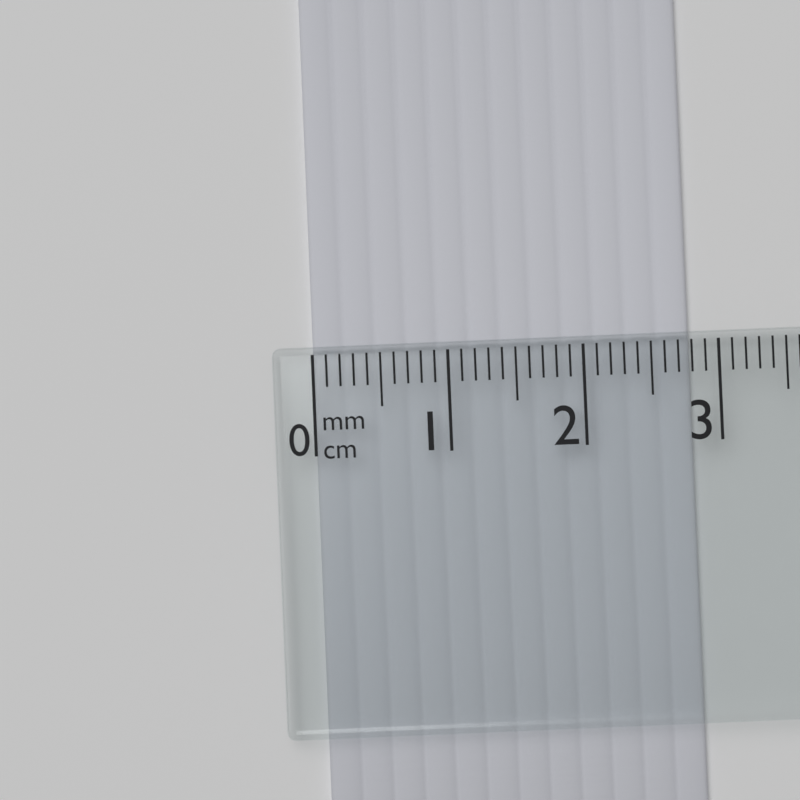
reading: 2.8 cm
